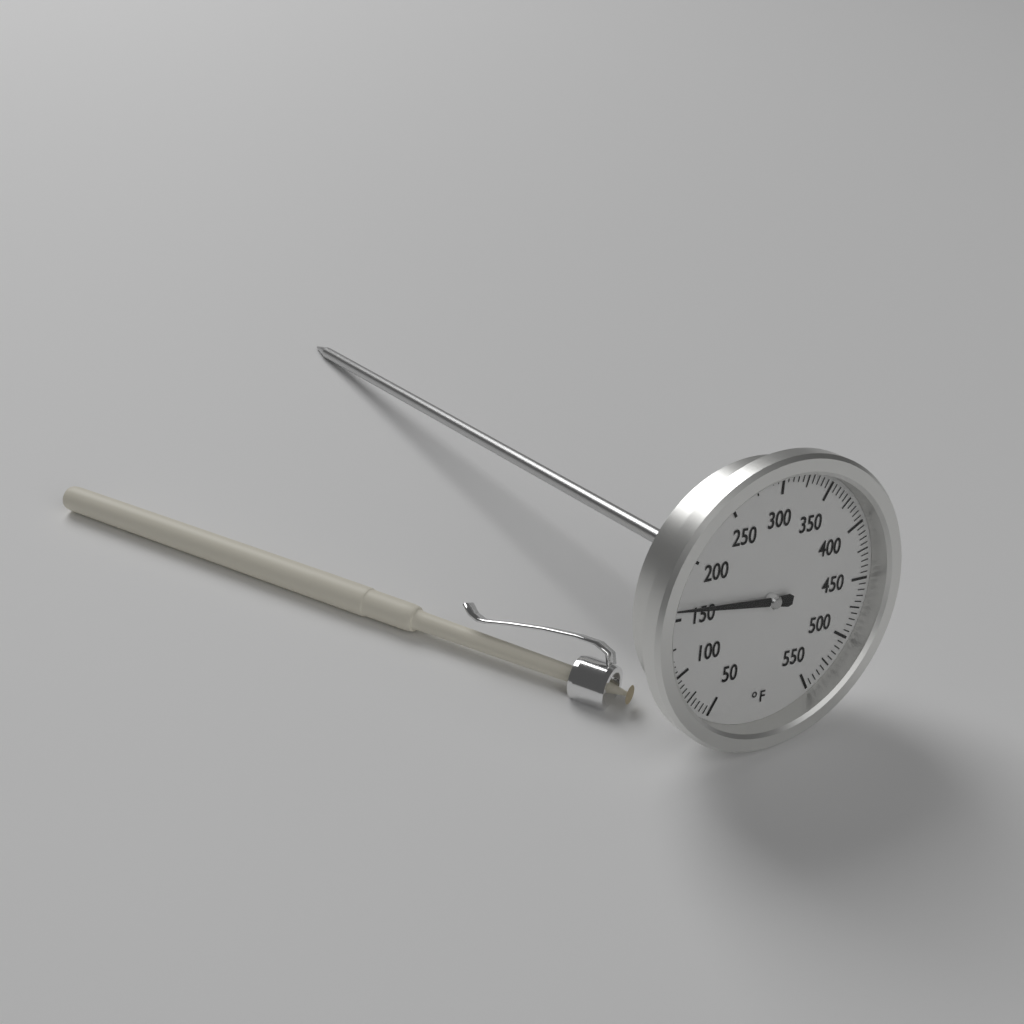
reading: 160 °F
